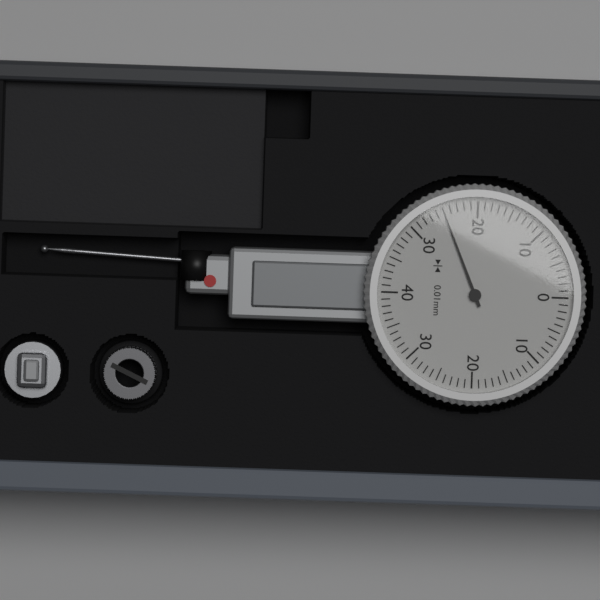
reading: 0.25 mm
